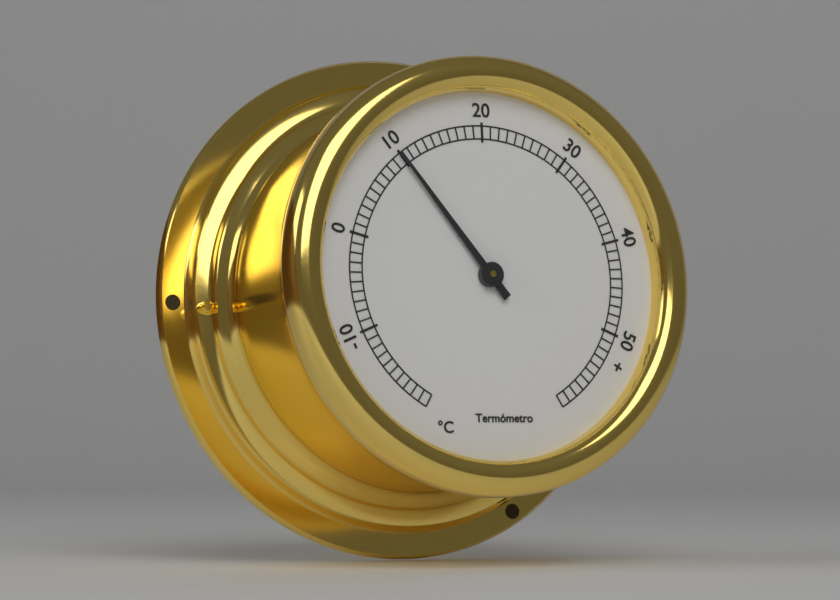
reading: 10 °C
